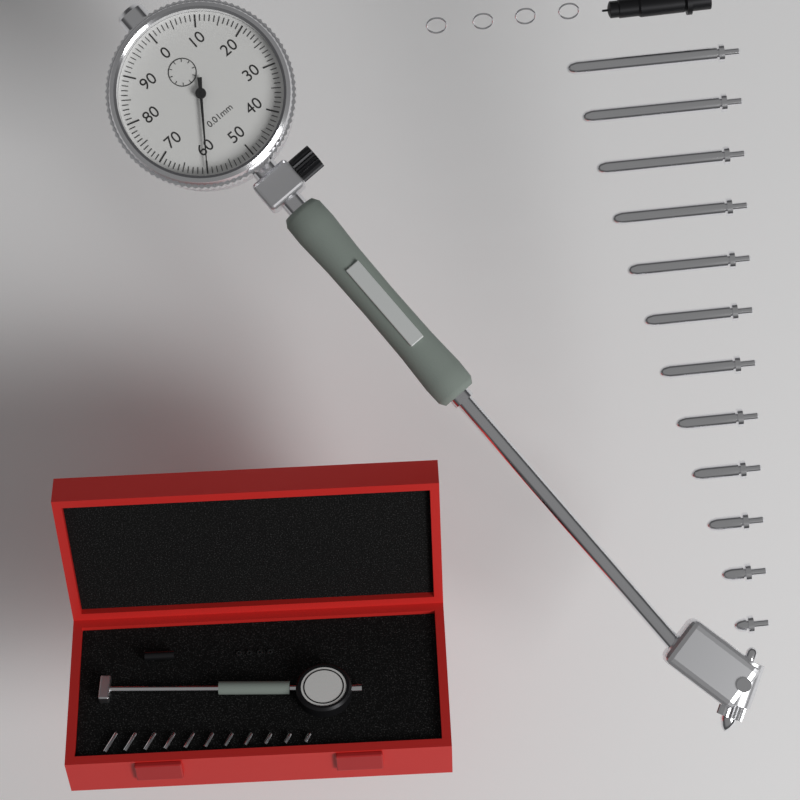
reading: 0.60 mm
